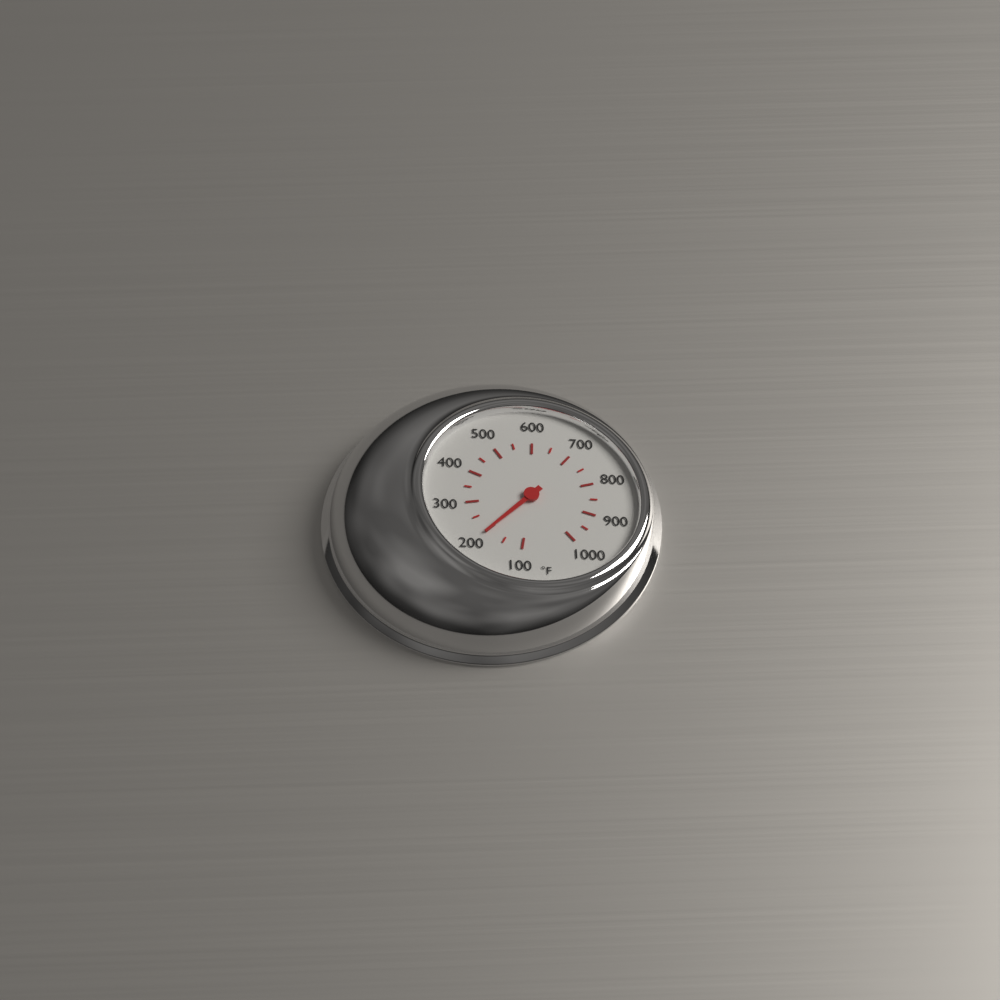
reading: 200 °F
